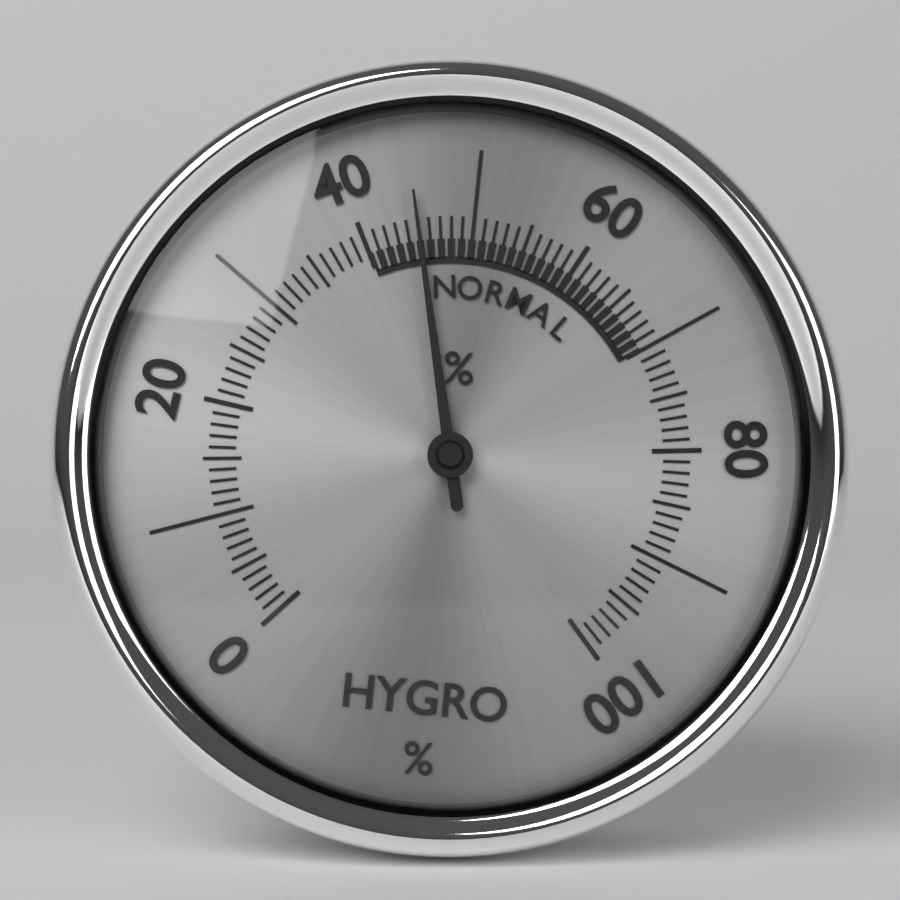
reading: 45 %
